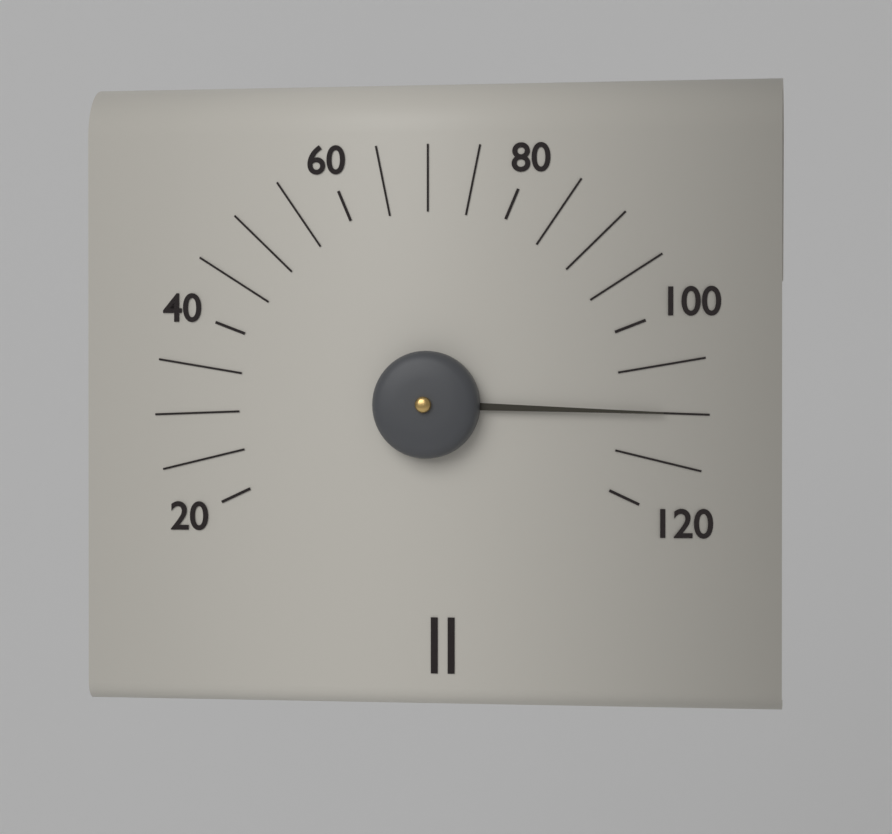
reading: 110 (no unit)
